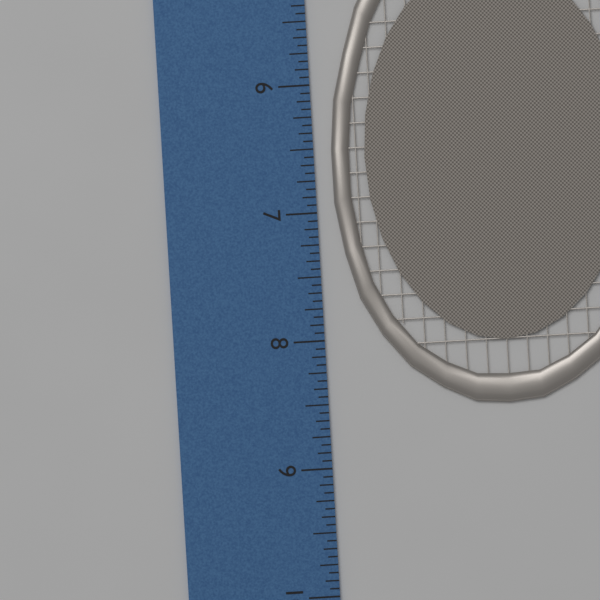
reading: 8.5625 inch
